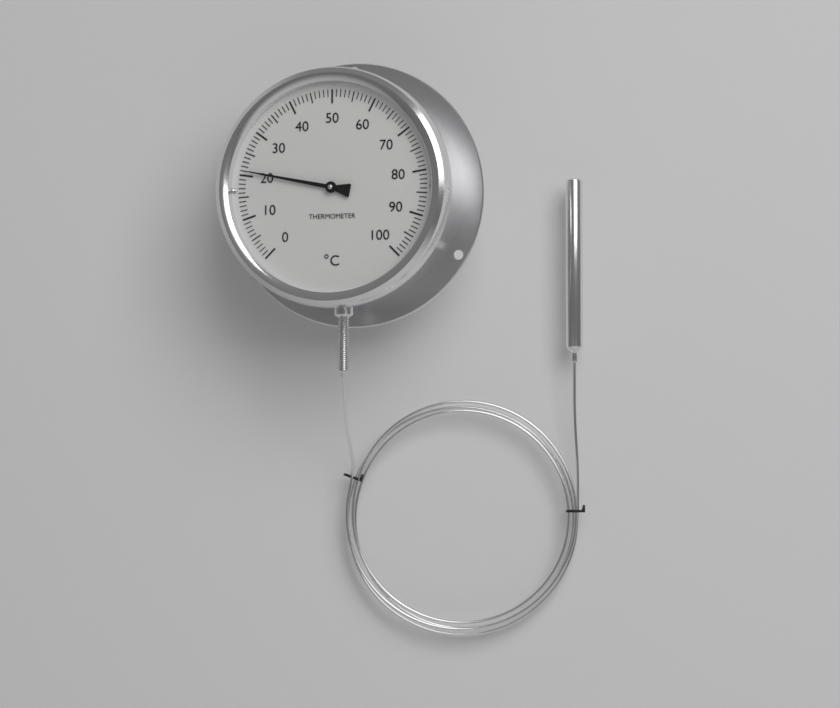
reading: 21 °C
